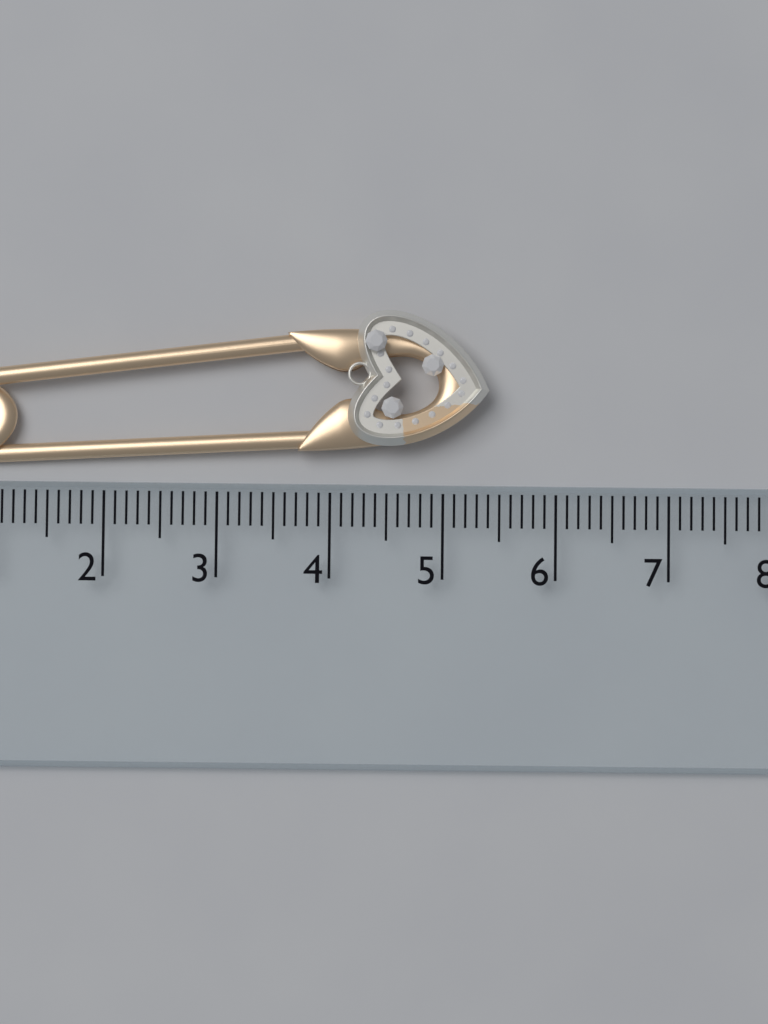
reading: 5.4 cm
